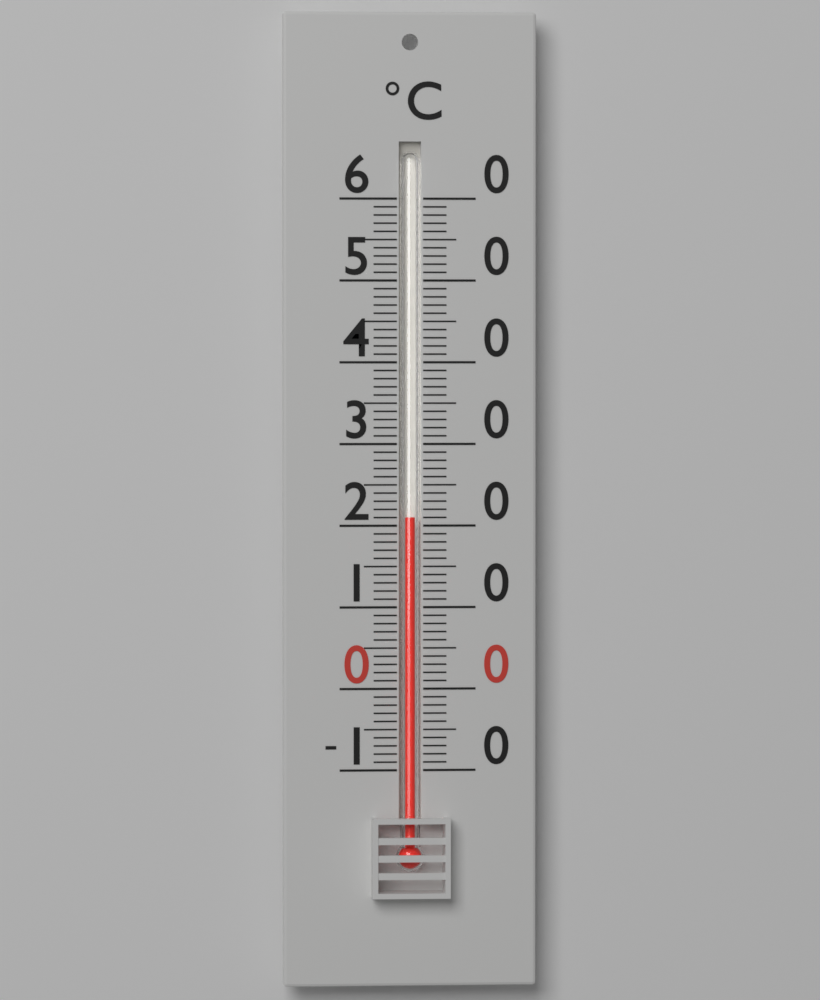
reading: 21 °C
